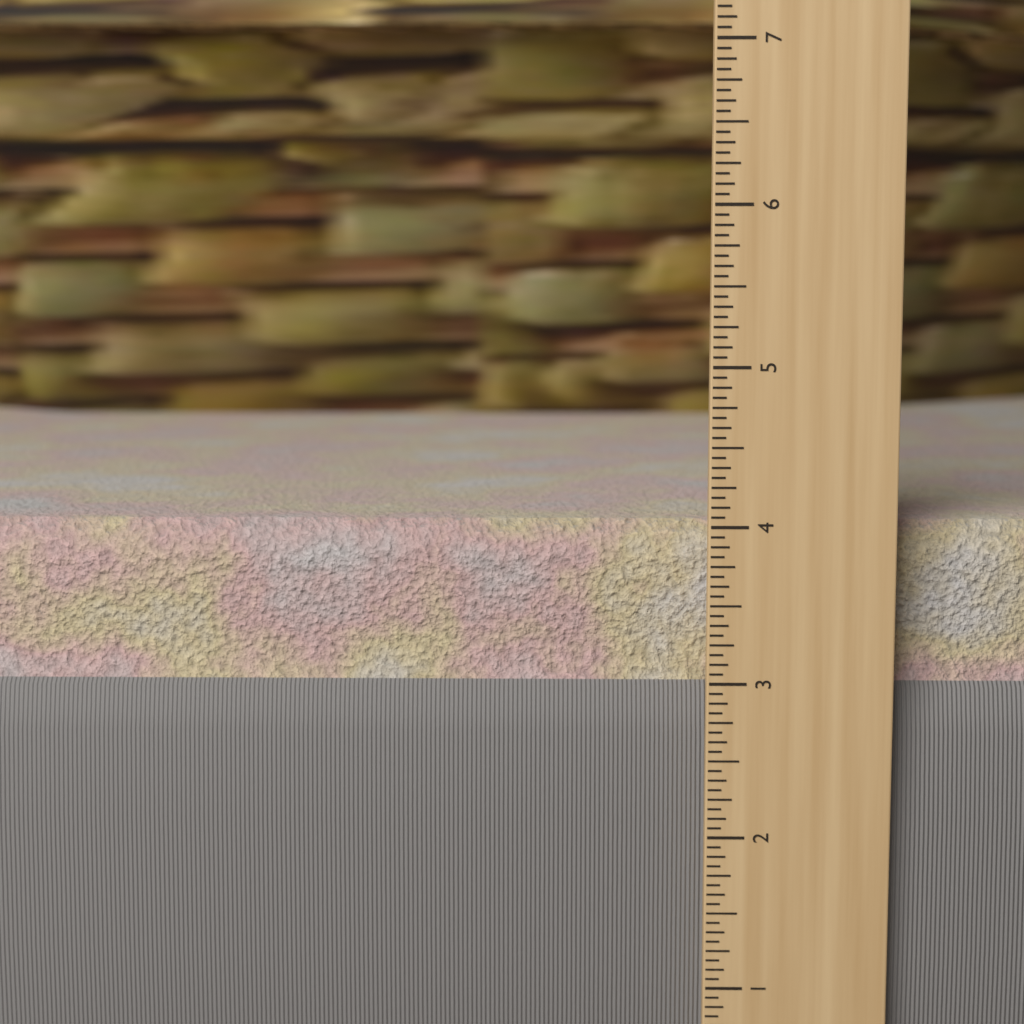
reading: 4.0000 in
